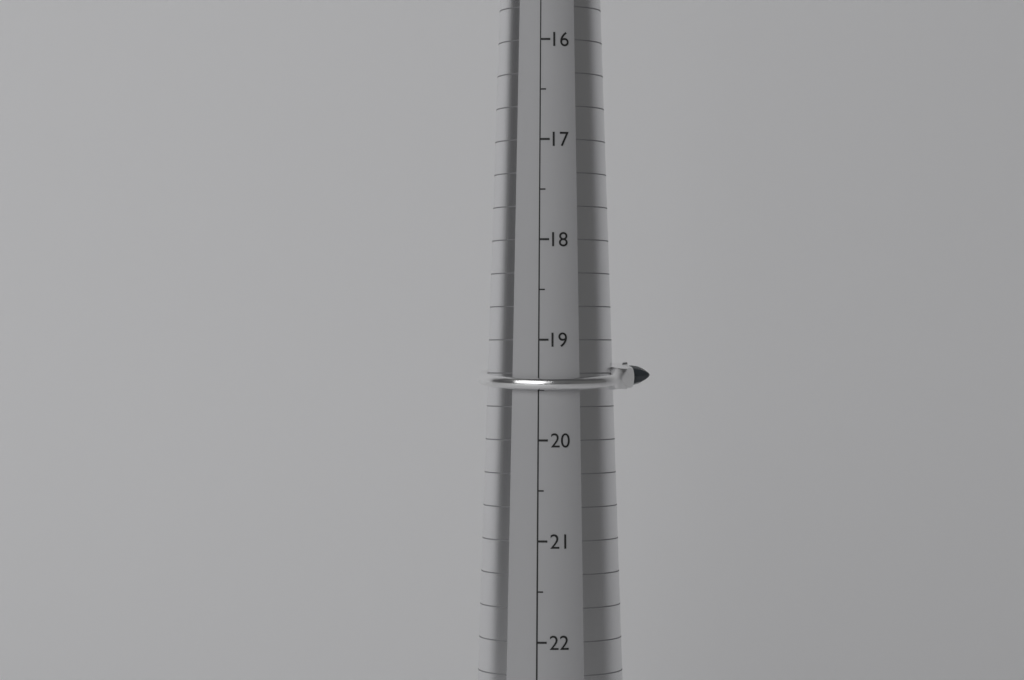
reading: 19.5 (no unit)
